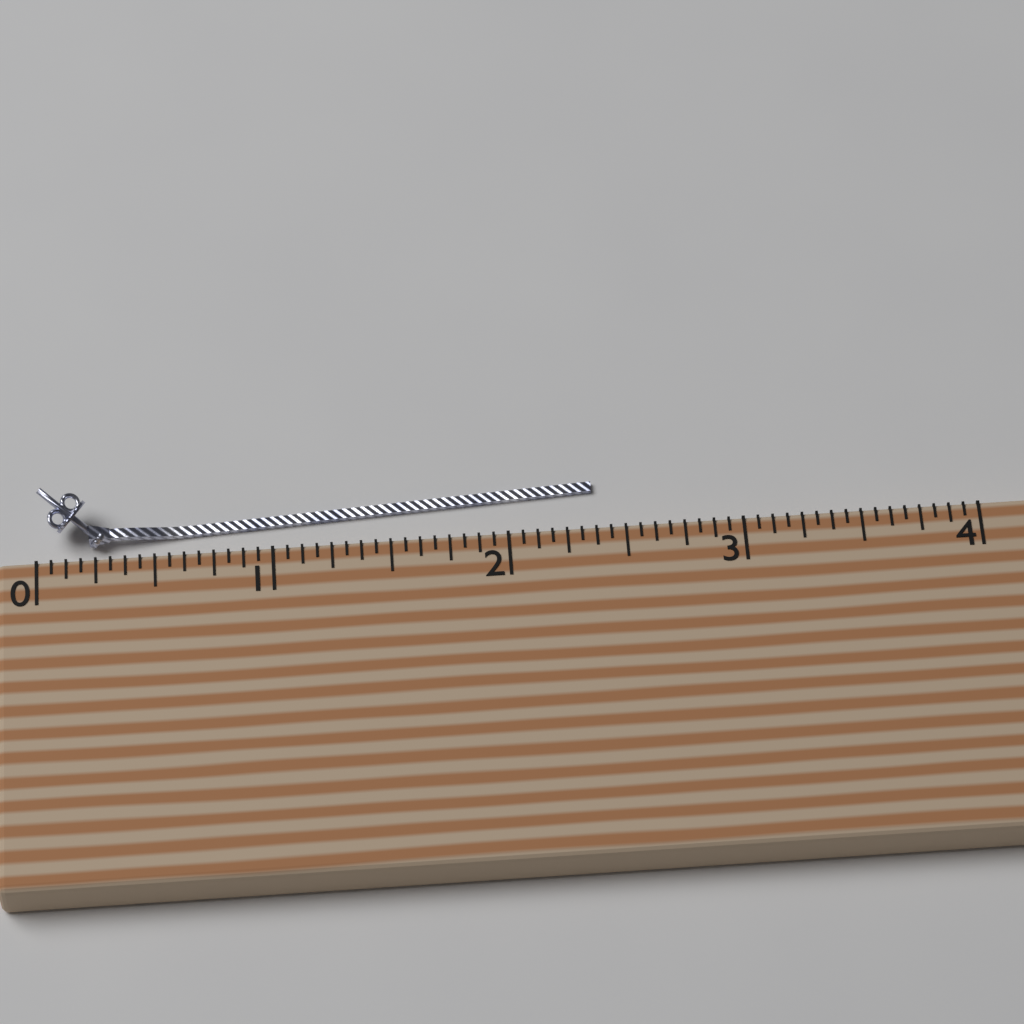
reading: 2.3750 (no unit)
